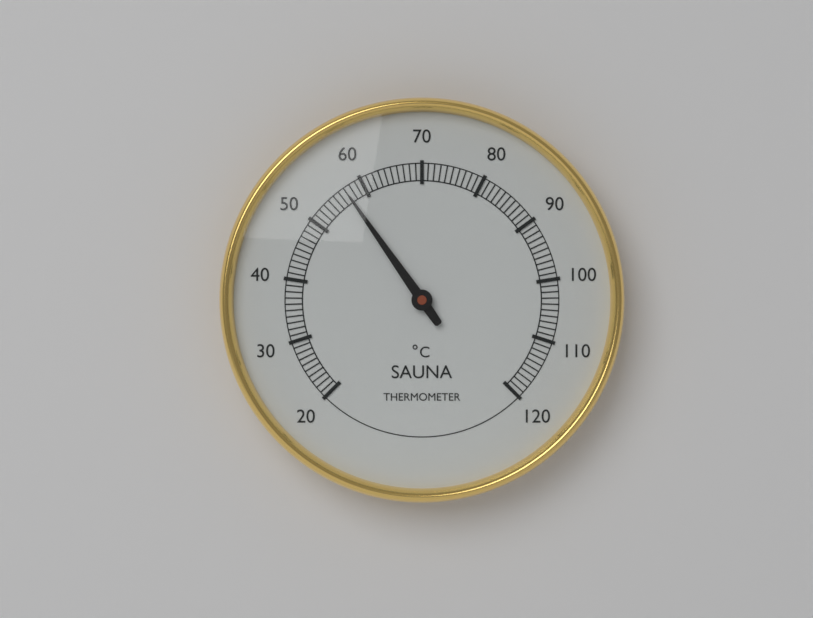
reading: 57 °C
